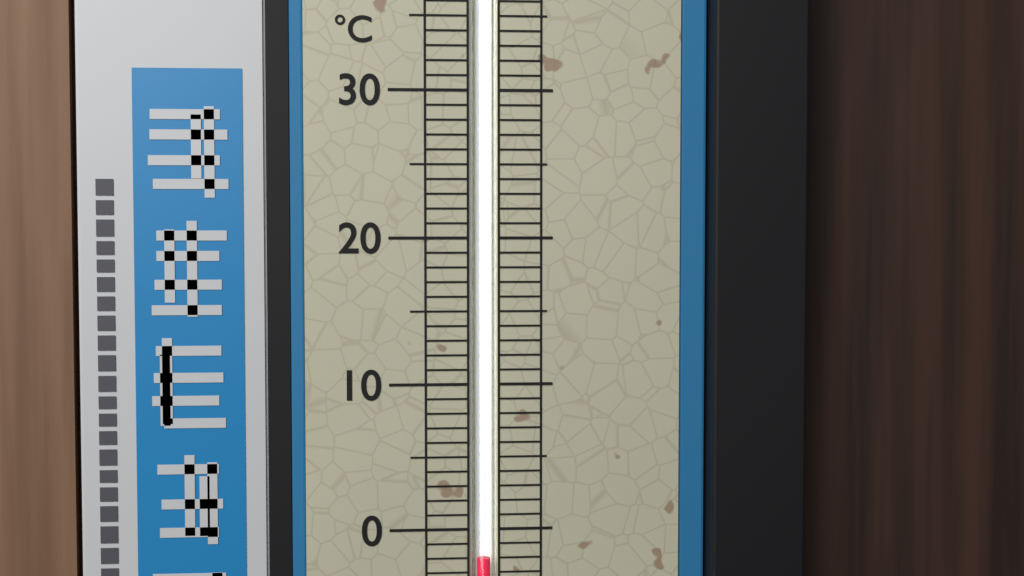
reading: -2 °C
